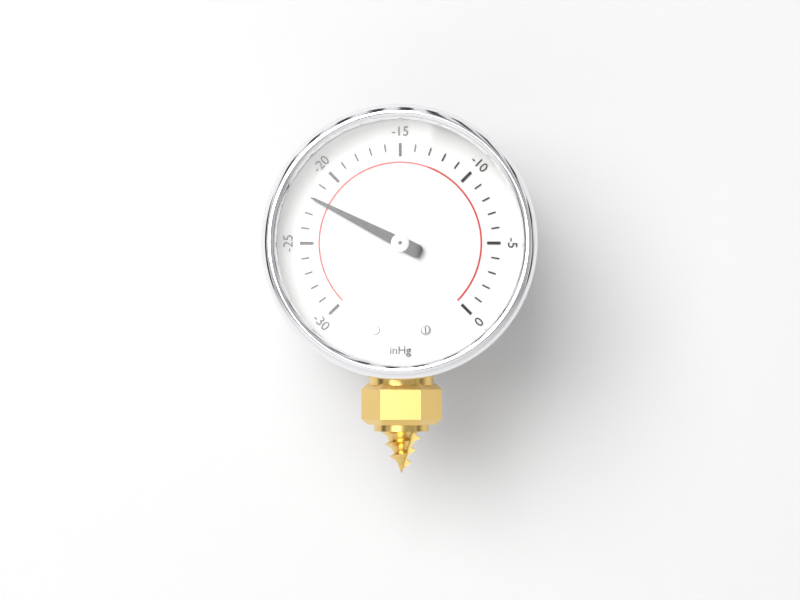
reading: -22 inHg
